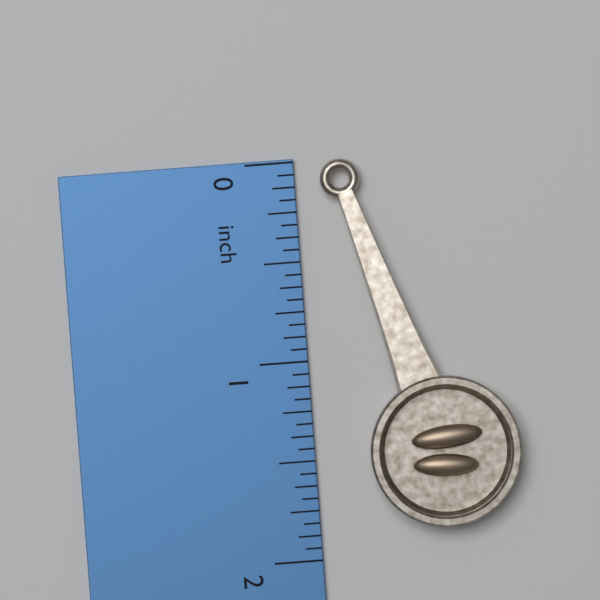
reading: 1.8750 inch
